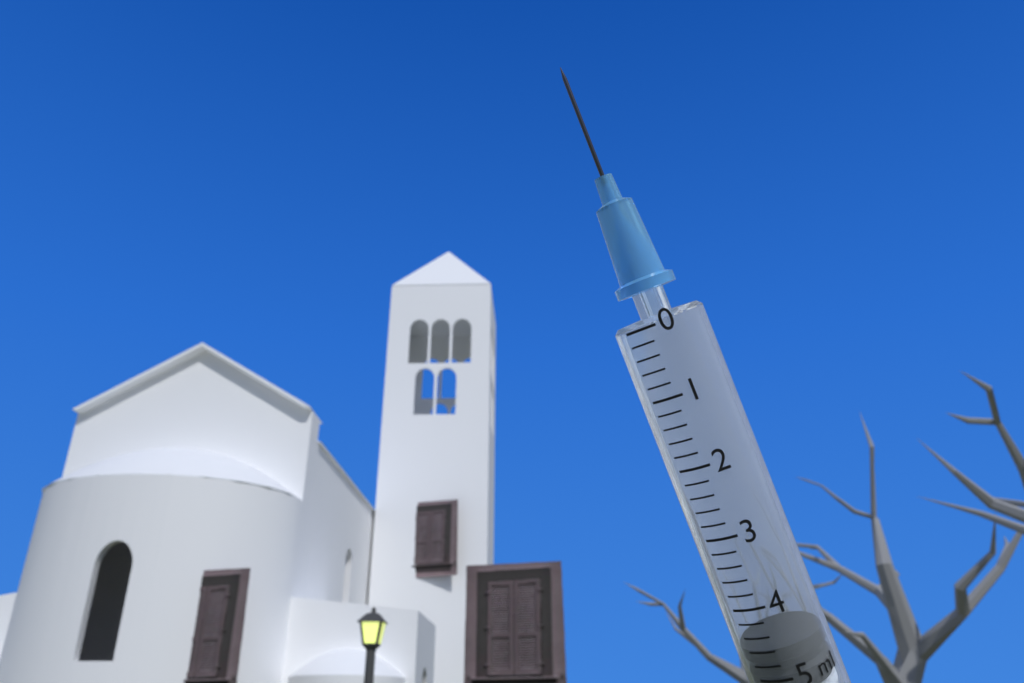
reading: 4.6 ml
